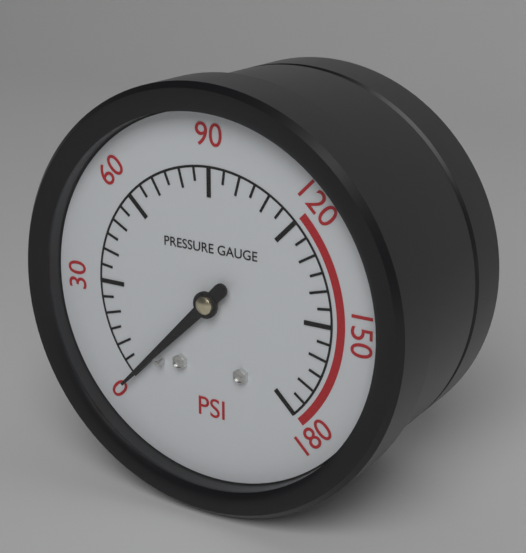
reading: 0 psi
